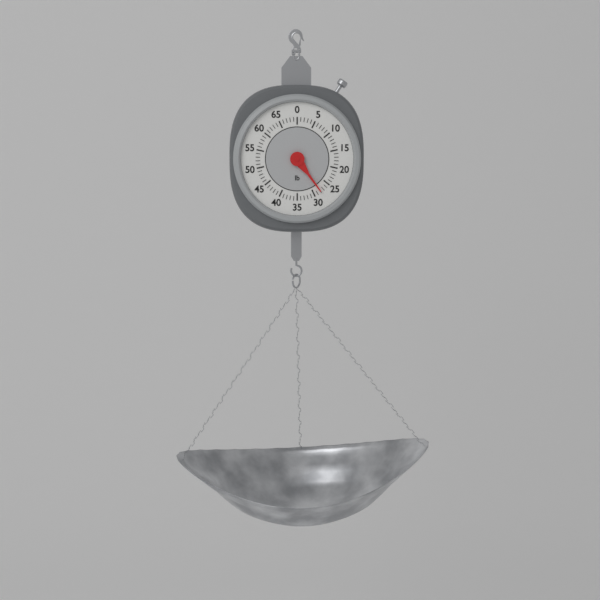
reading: 28 lb
